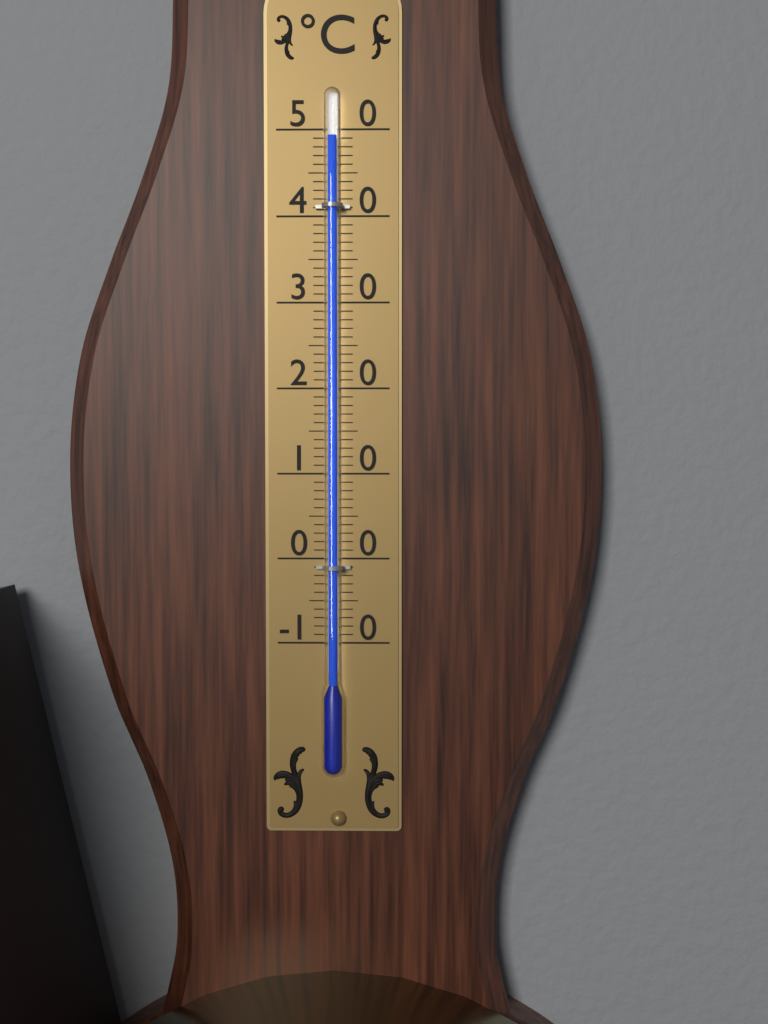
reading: 49 °C
